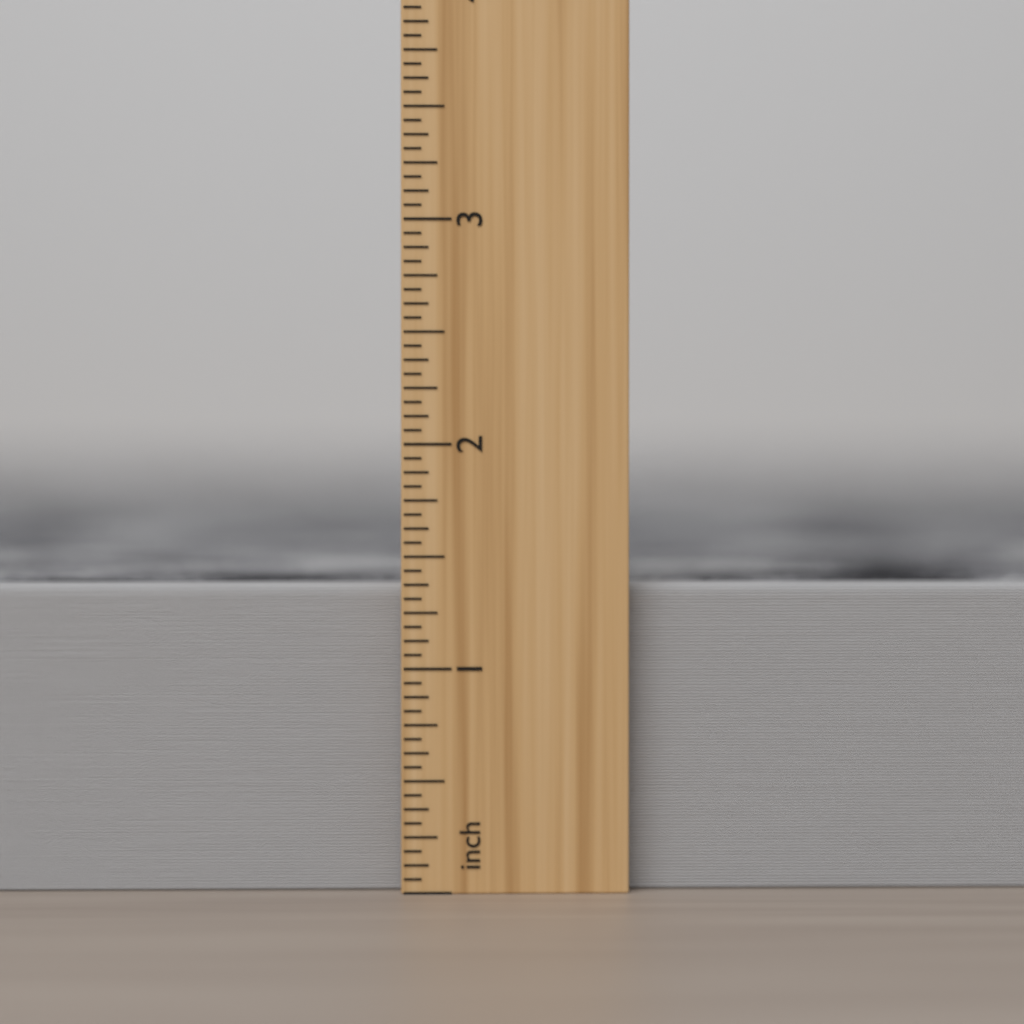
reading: 1.3750 inch
